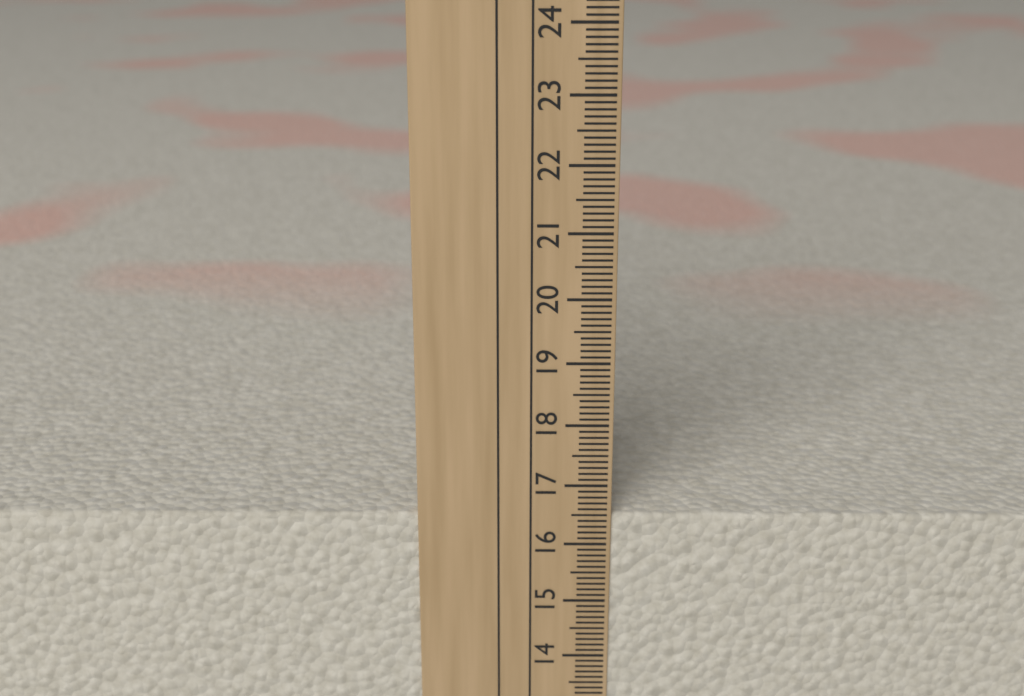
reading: 16.5 cm
